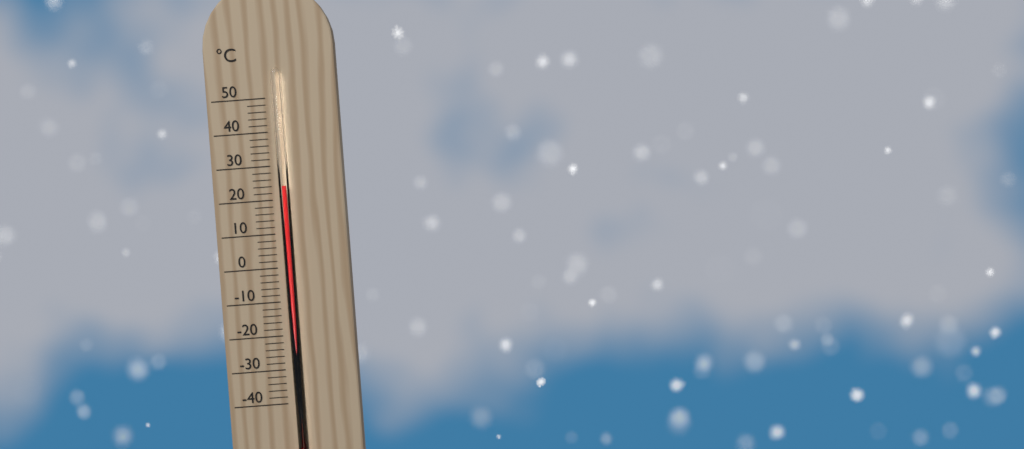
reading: 24 °C
